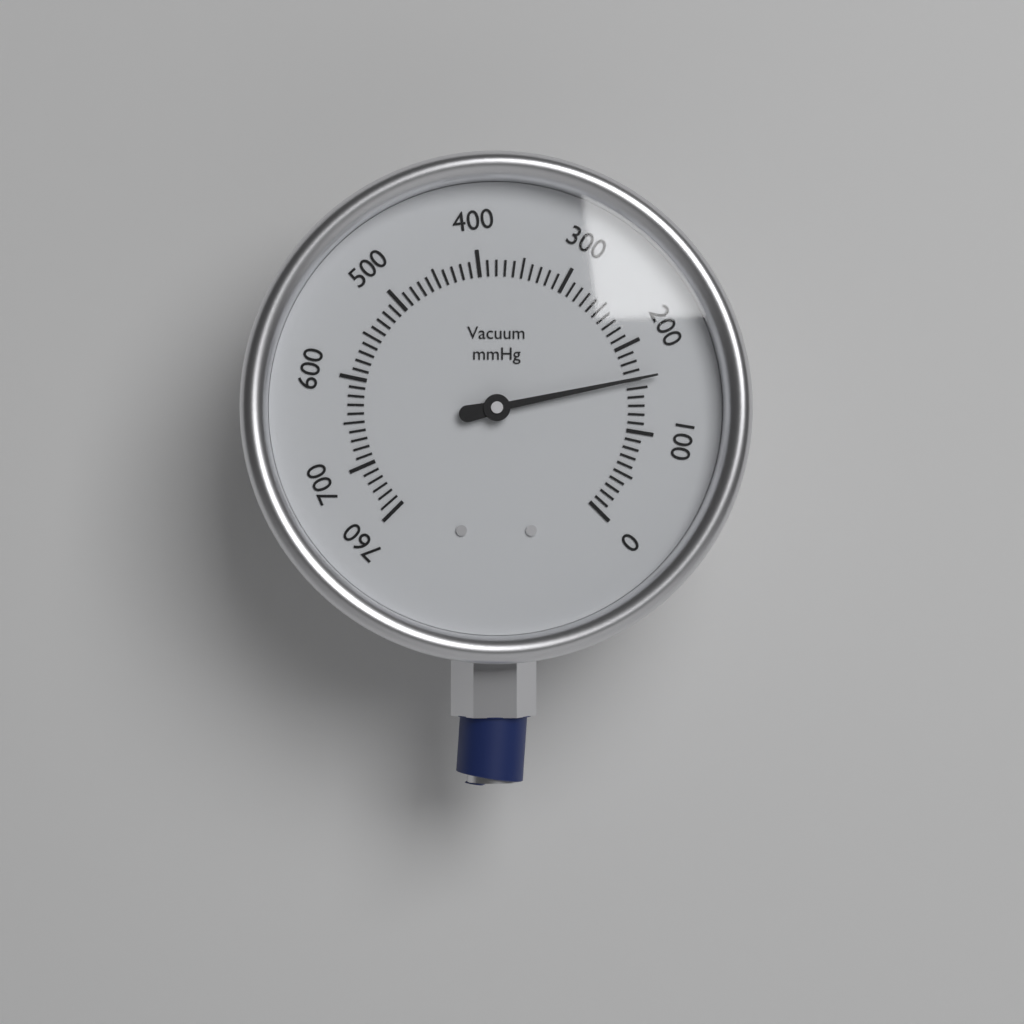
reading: 160 mmHg
